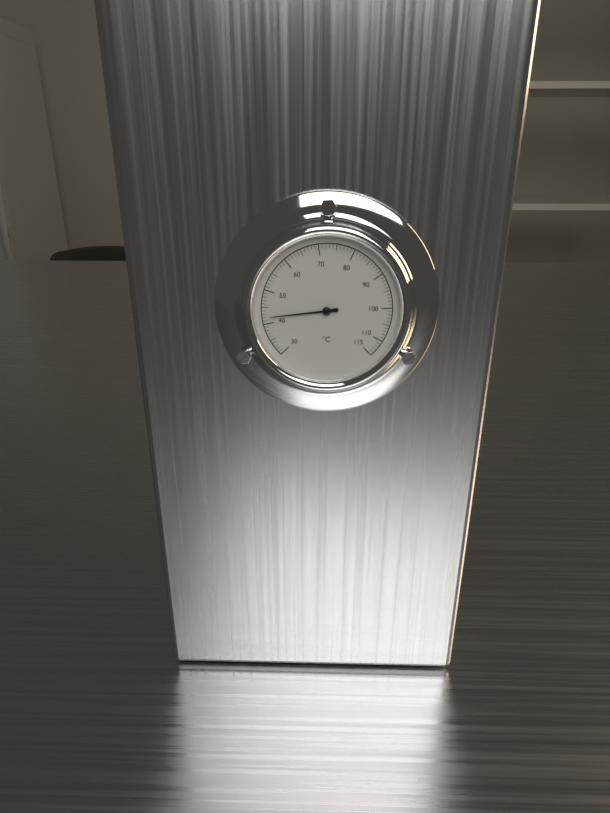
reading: 42 °C
